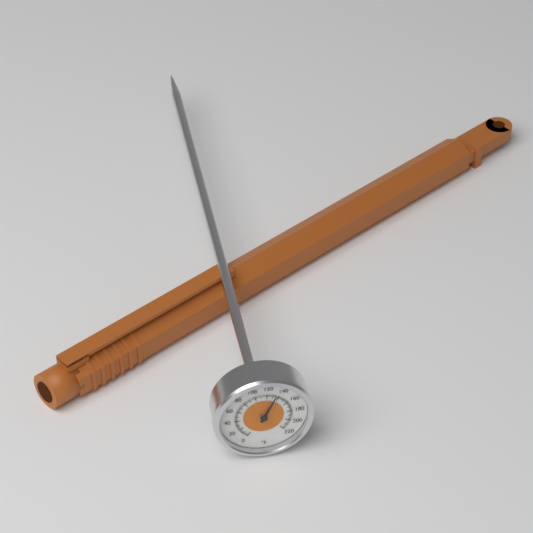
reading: 134 °F
